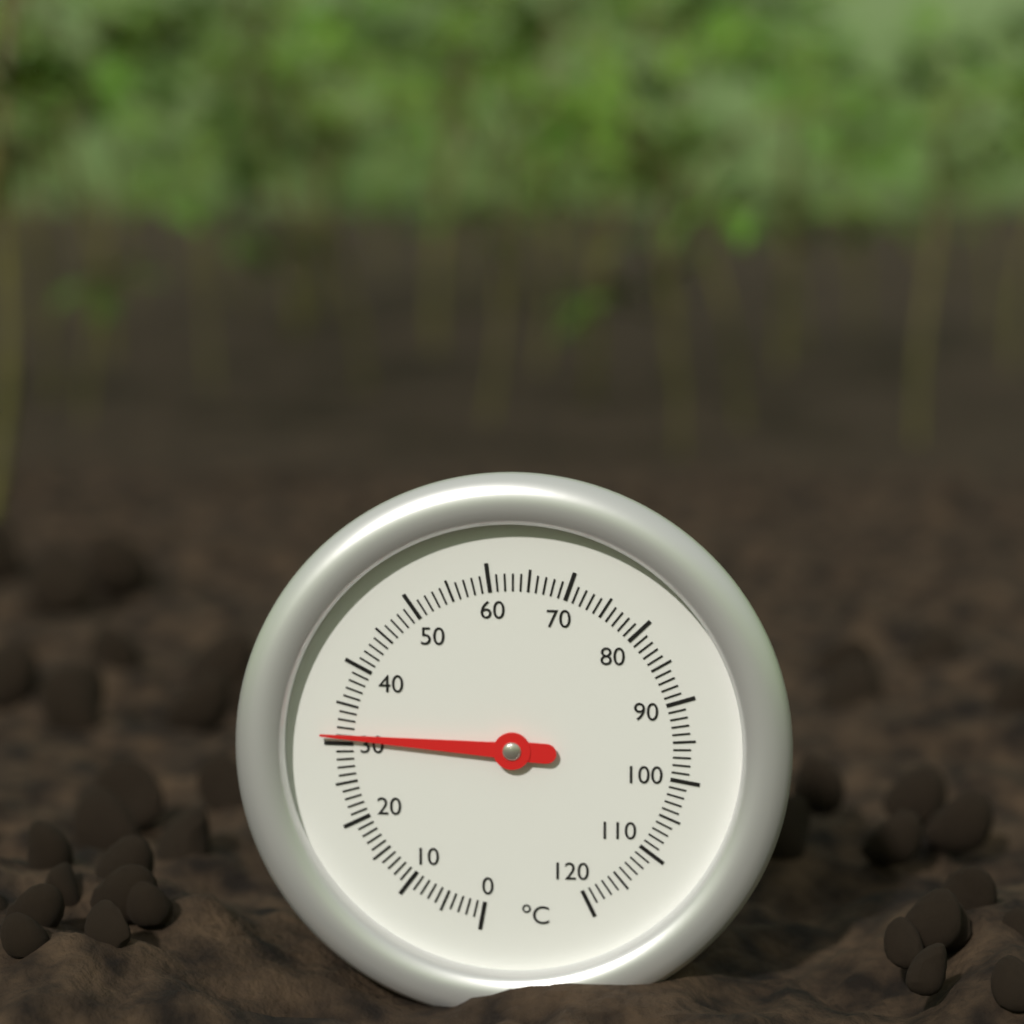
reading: 31 °C
